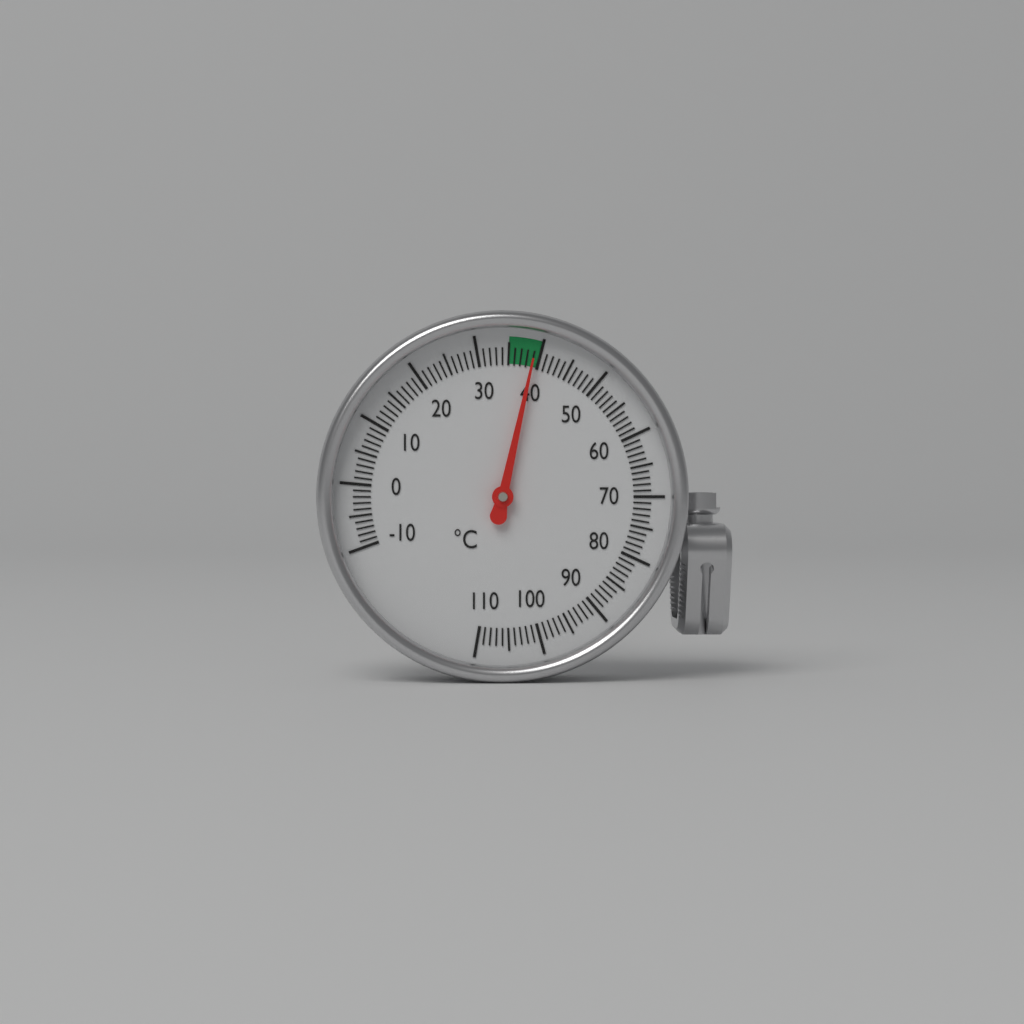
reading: 39 °C
